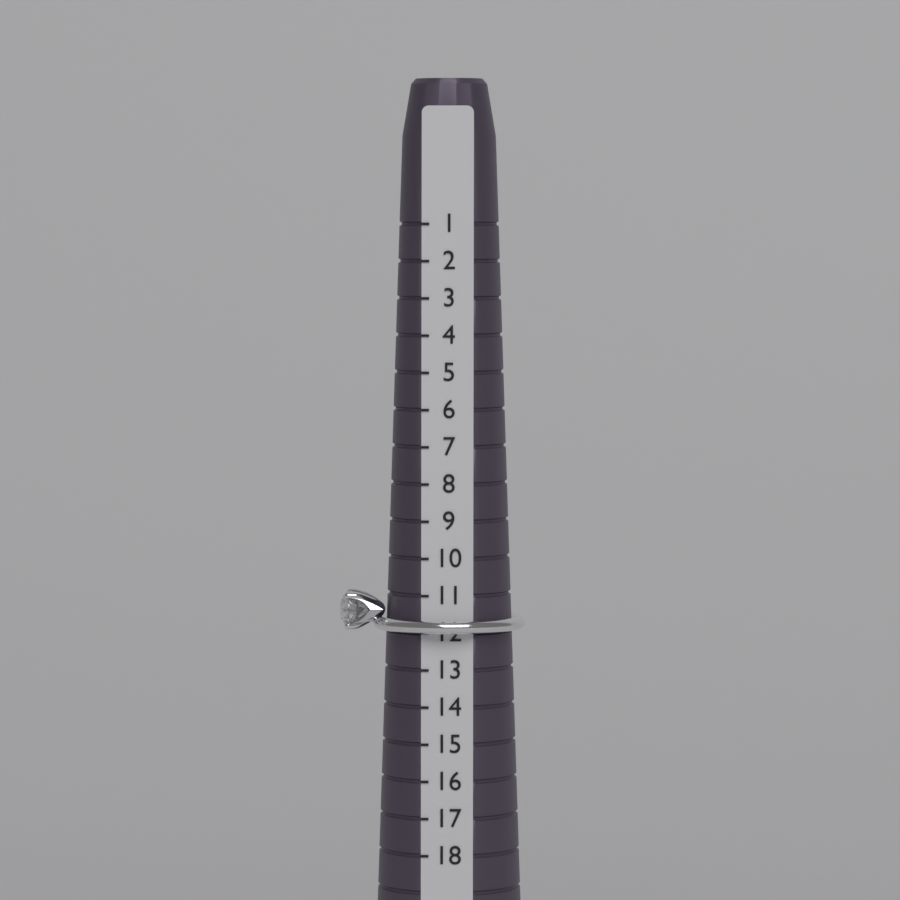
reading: 12 (no unit)
